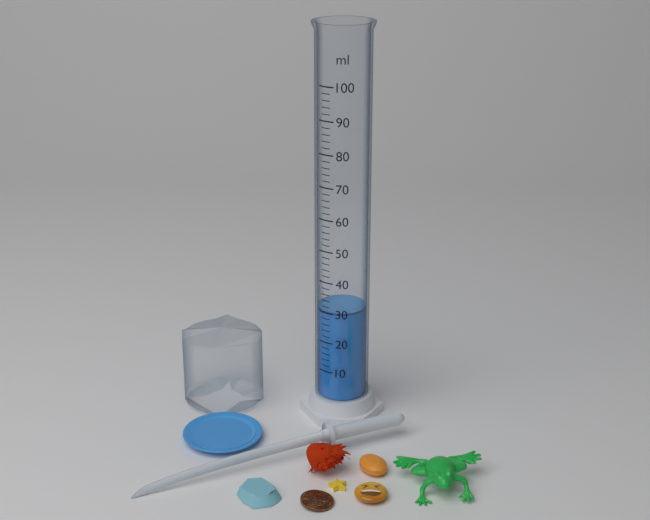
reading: 30 ml
